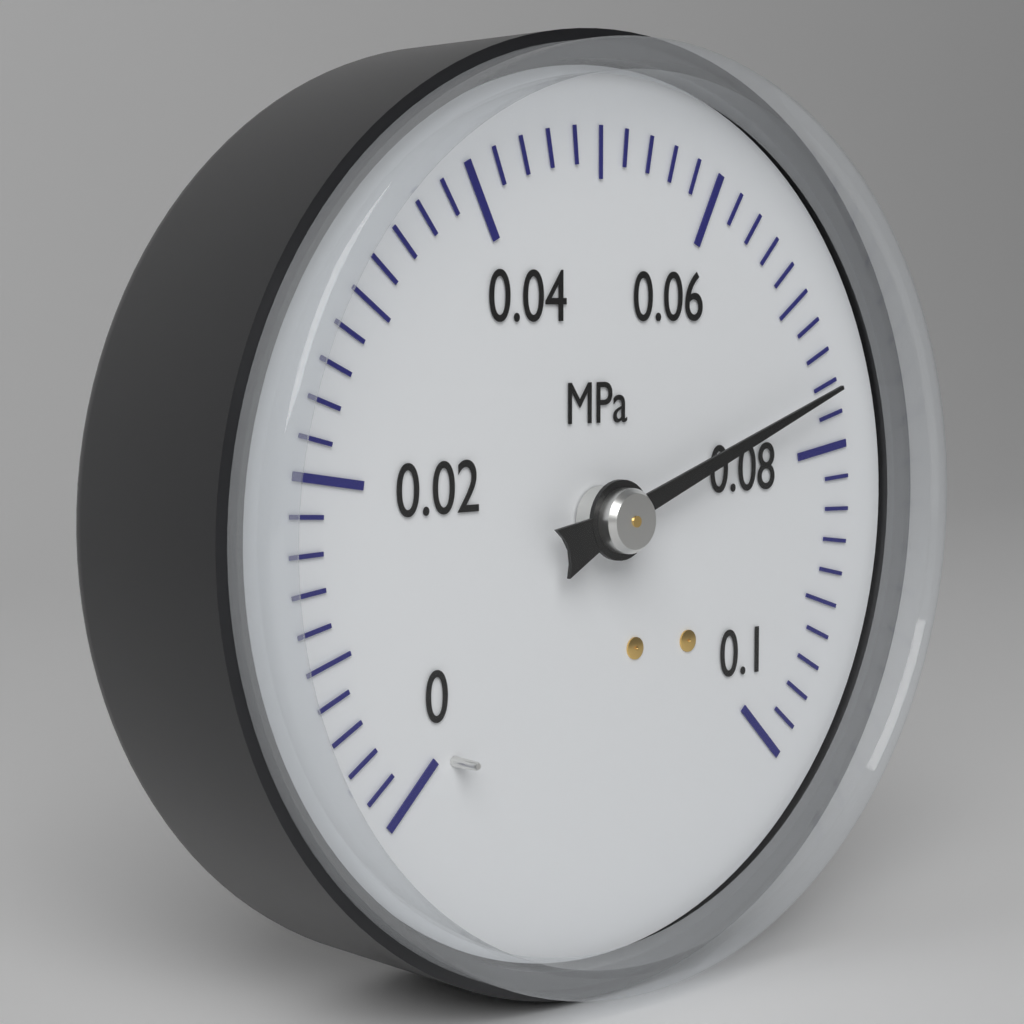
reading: 0.076 MPa
